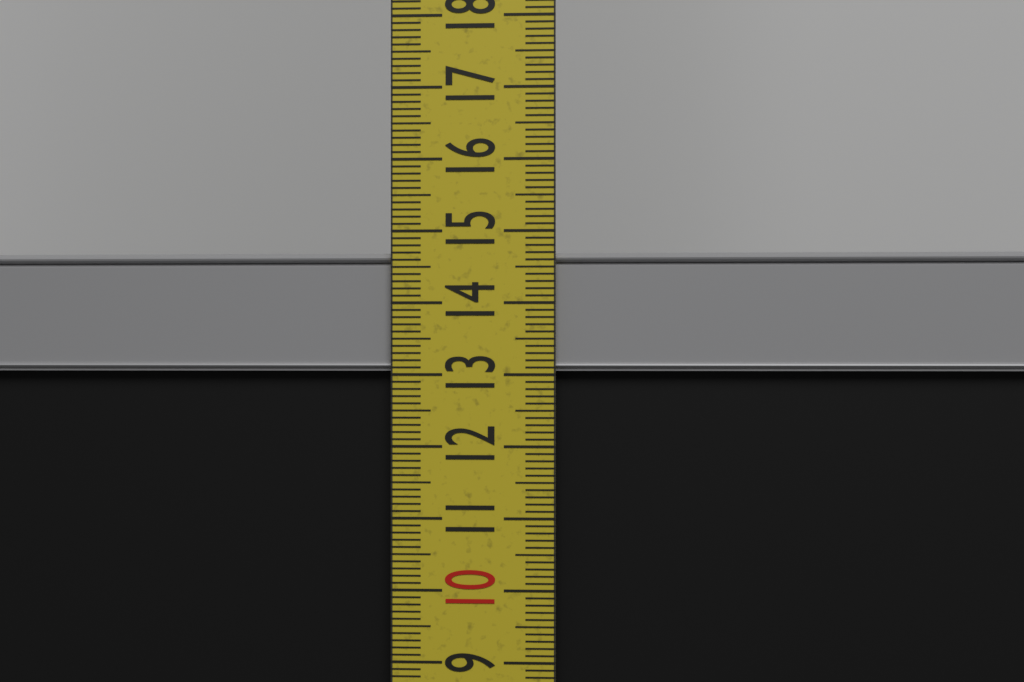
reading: 14.7 cm
